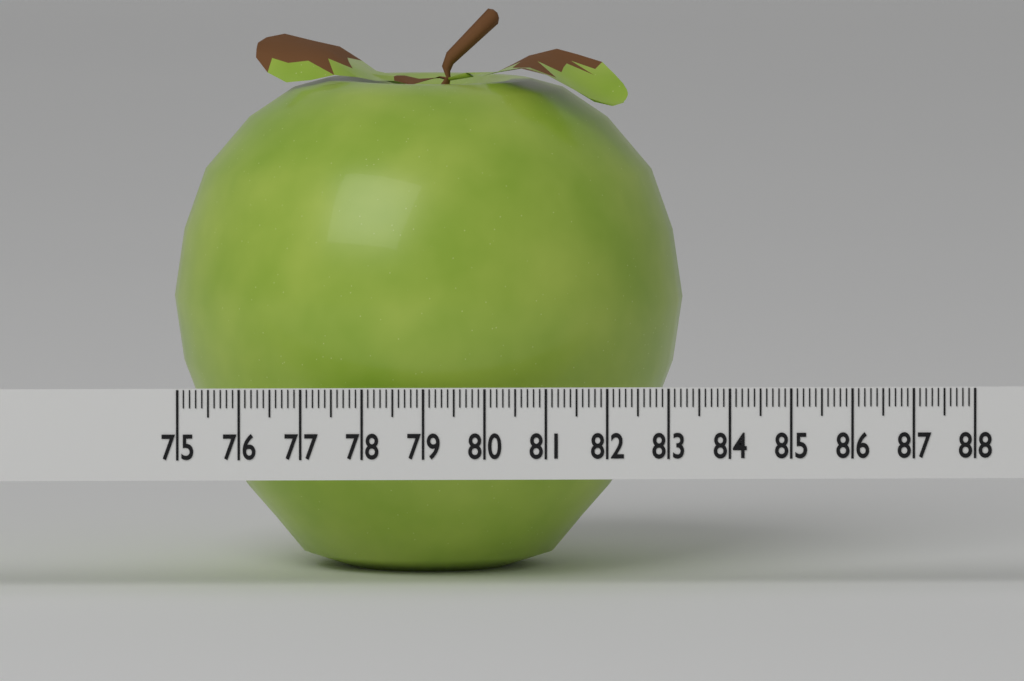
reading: 83.4 (no unit)
